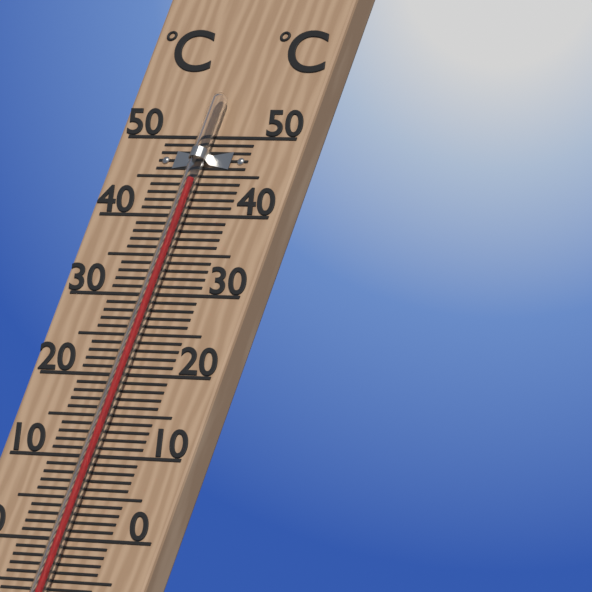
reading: 44 °C
